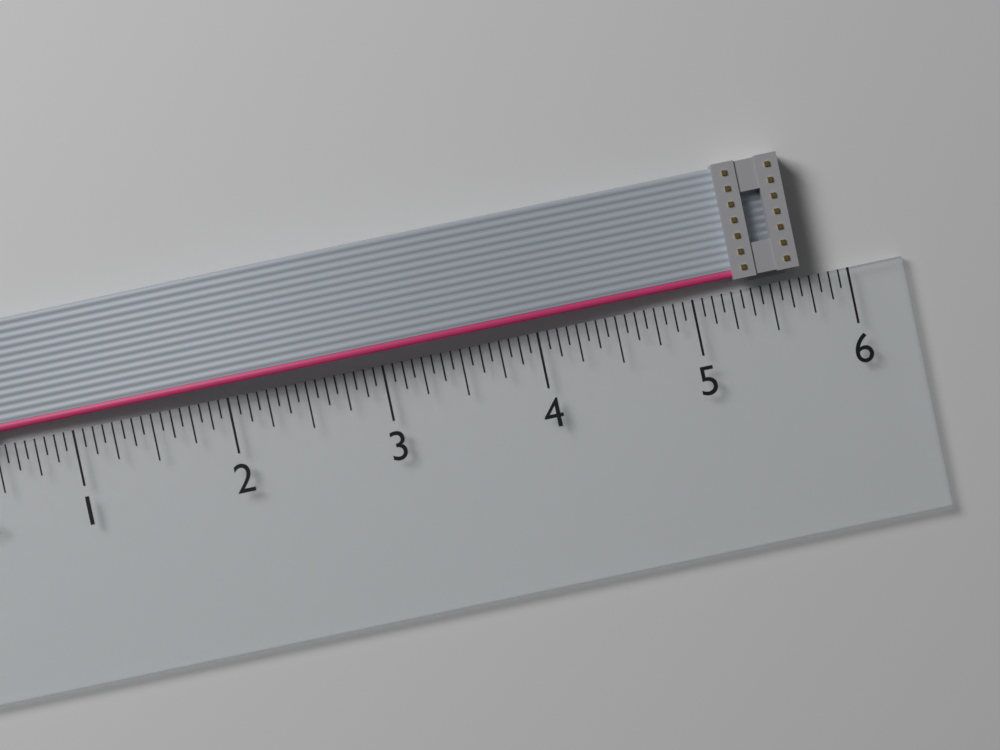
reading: 5.6875 in
